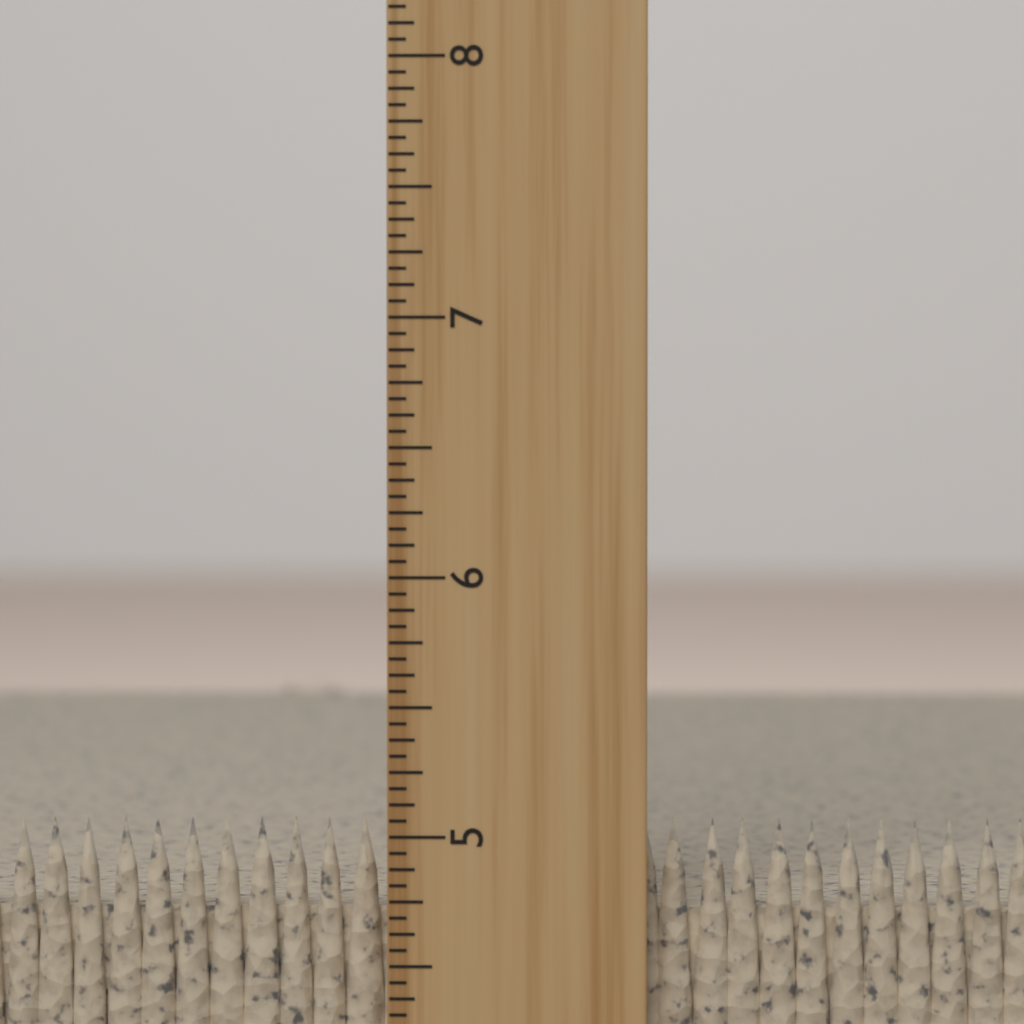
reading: 5.0625 inch
